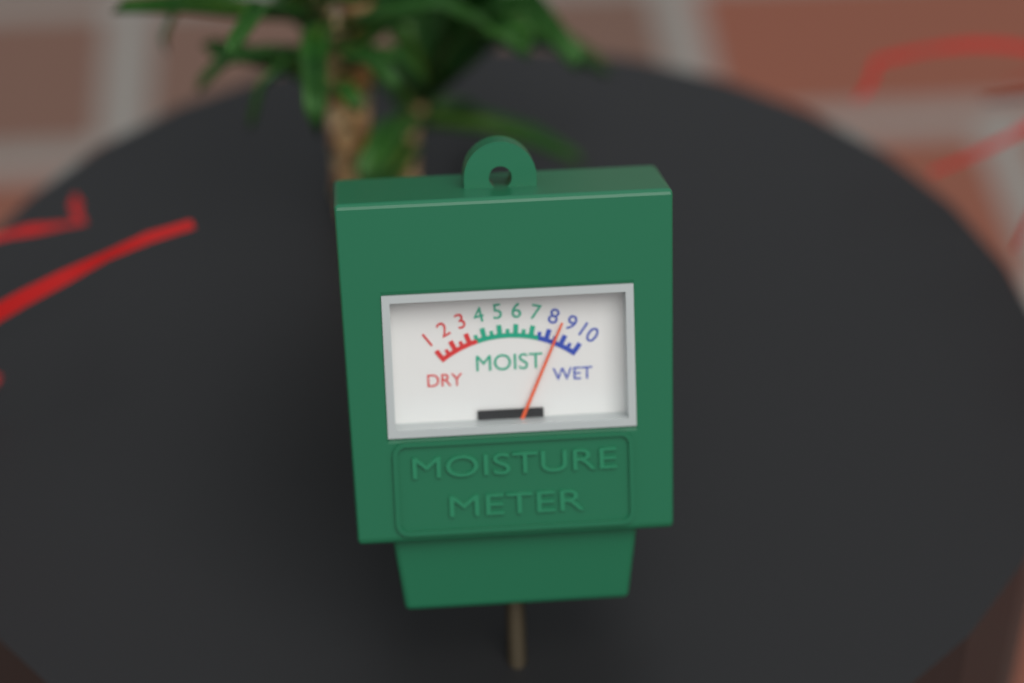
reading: 8.5 (no unit)
